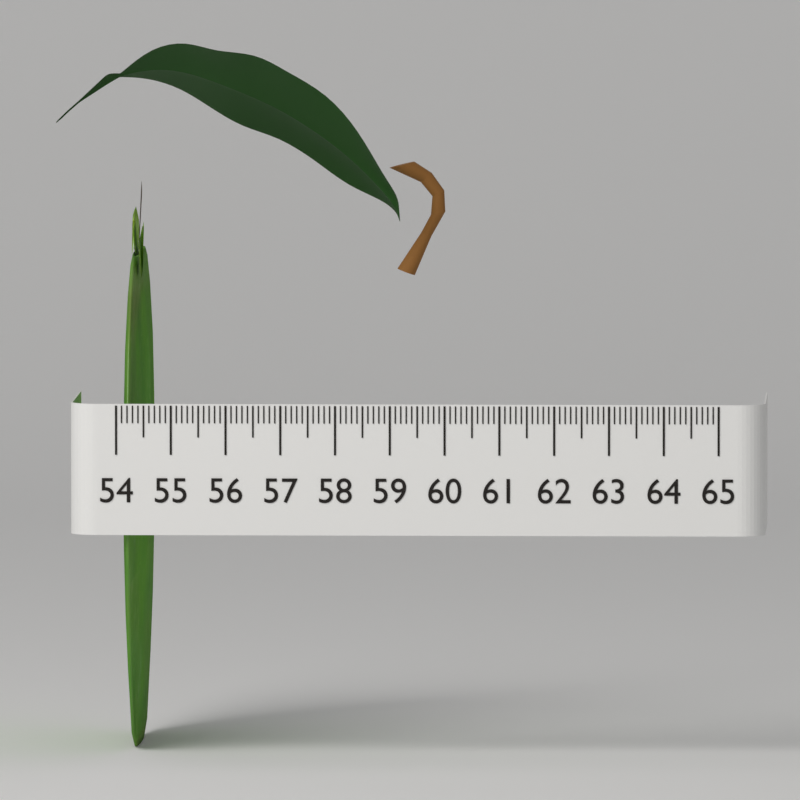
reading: 54.4 (no unit)
